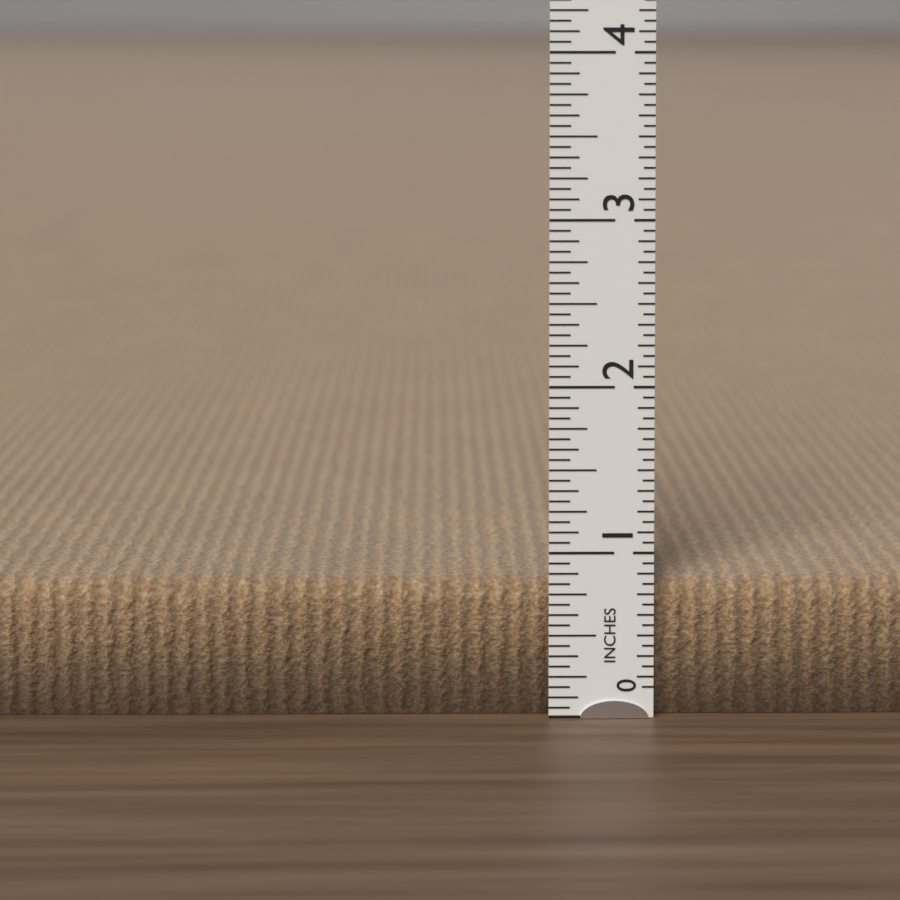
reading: 0.8125 in
